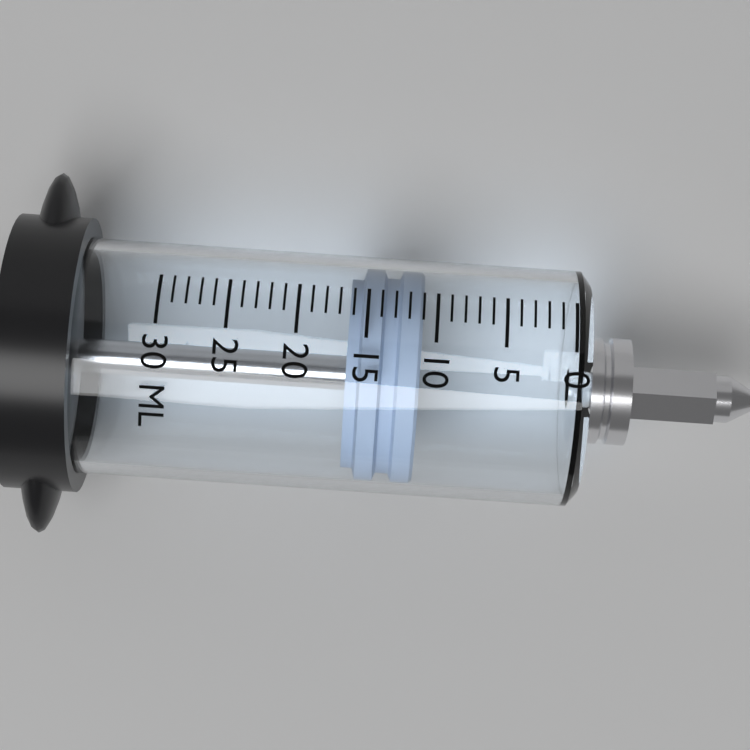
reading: 11 ml
